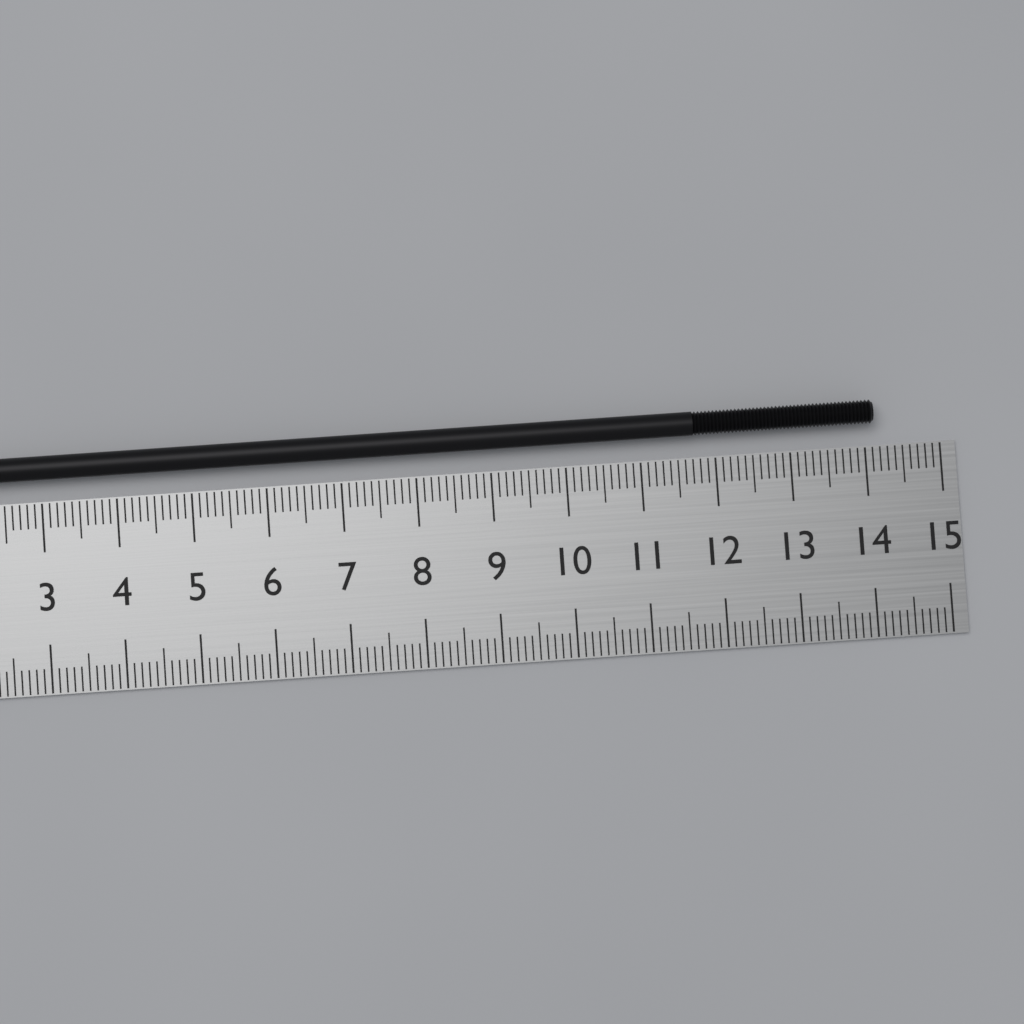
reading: 14.1 cm
